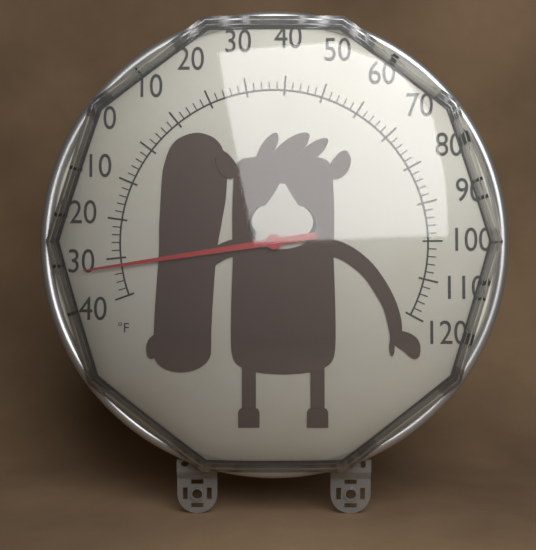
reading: -32 °F
